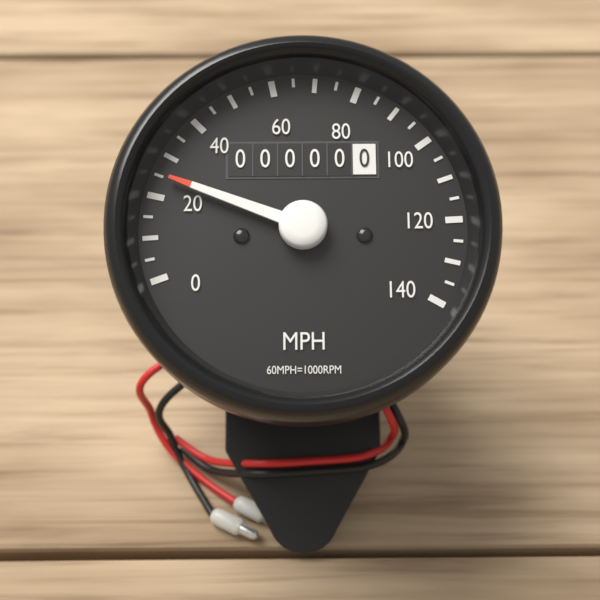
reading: 25 MPH
